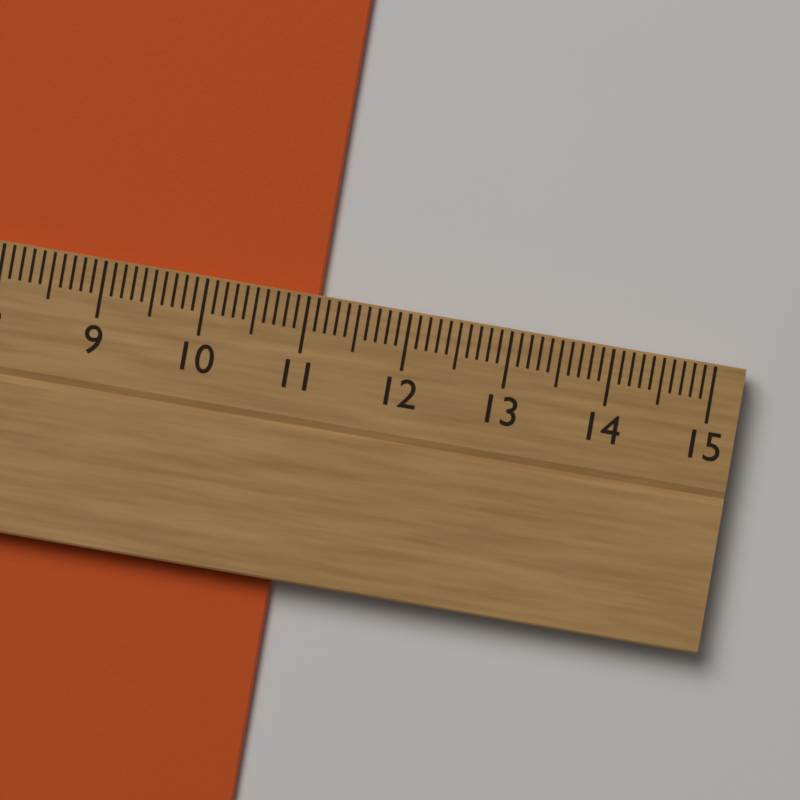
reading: 11.1 cm
